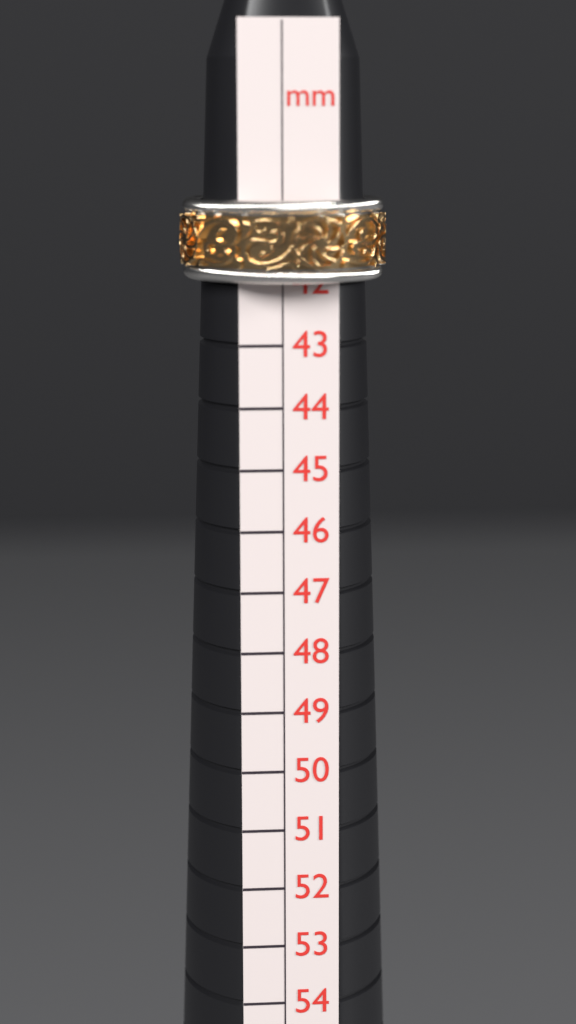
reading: 42 mm
